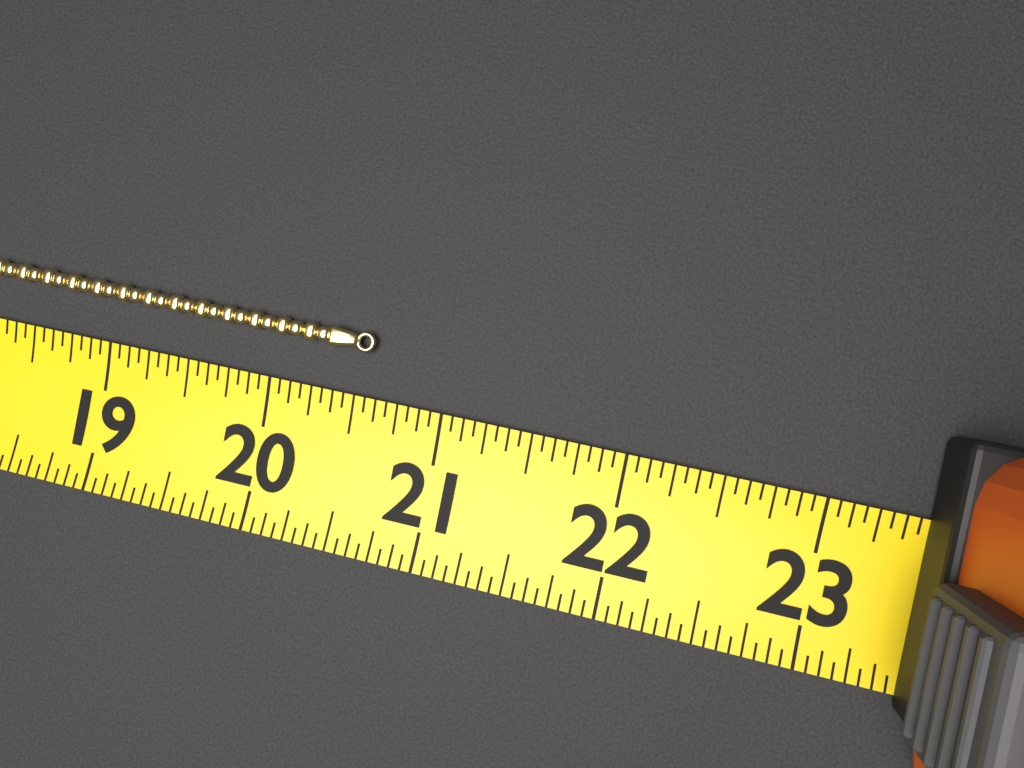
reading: 20.5625 (no unit)
